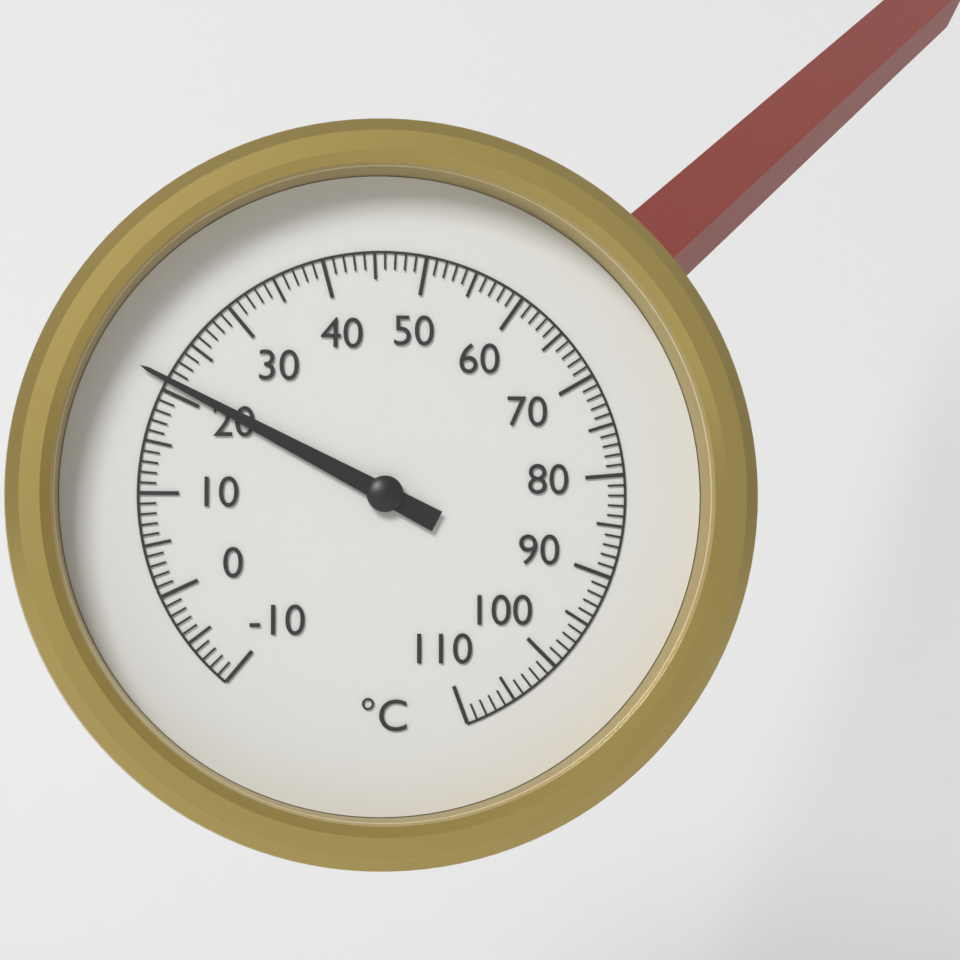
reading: 21 °C
